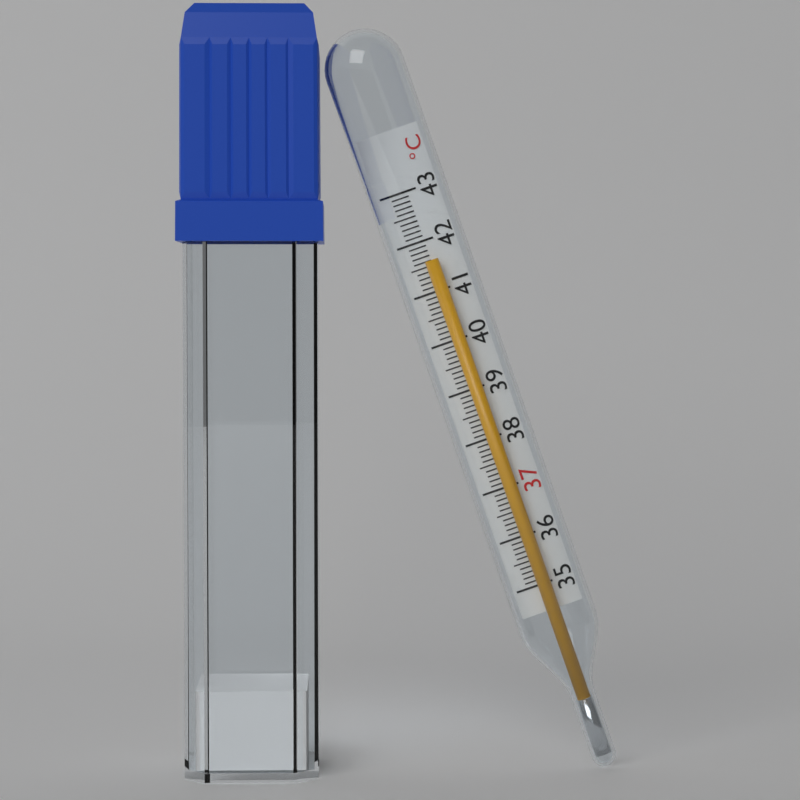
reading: 41.6 °C
